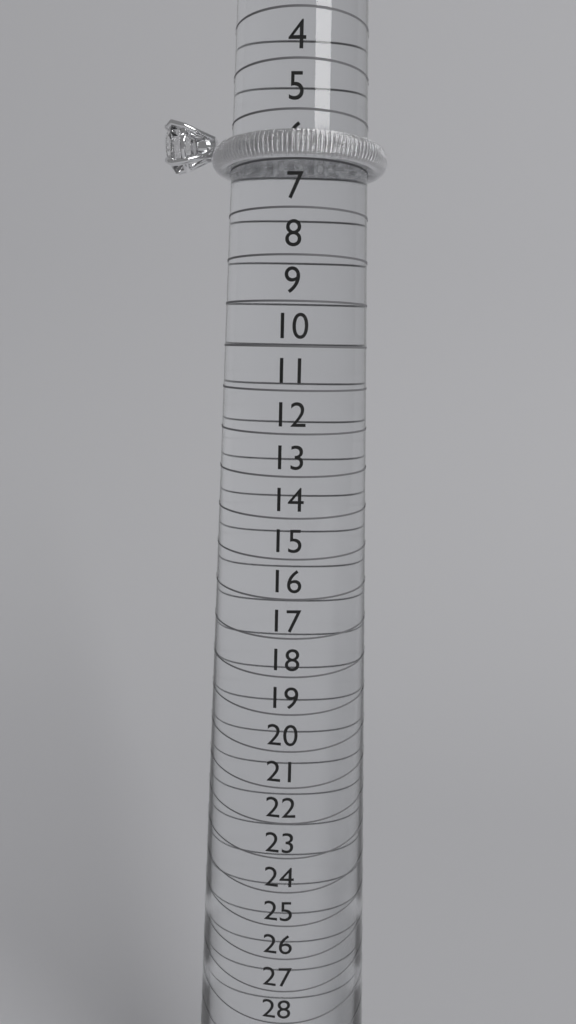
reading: 6 (no unit)
